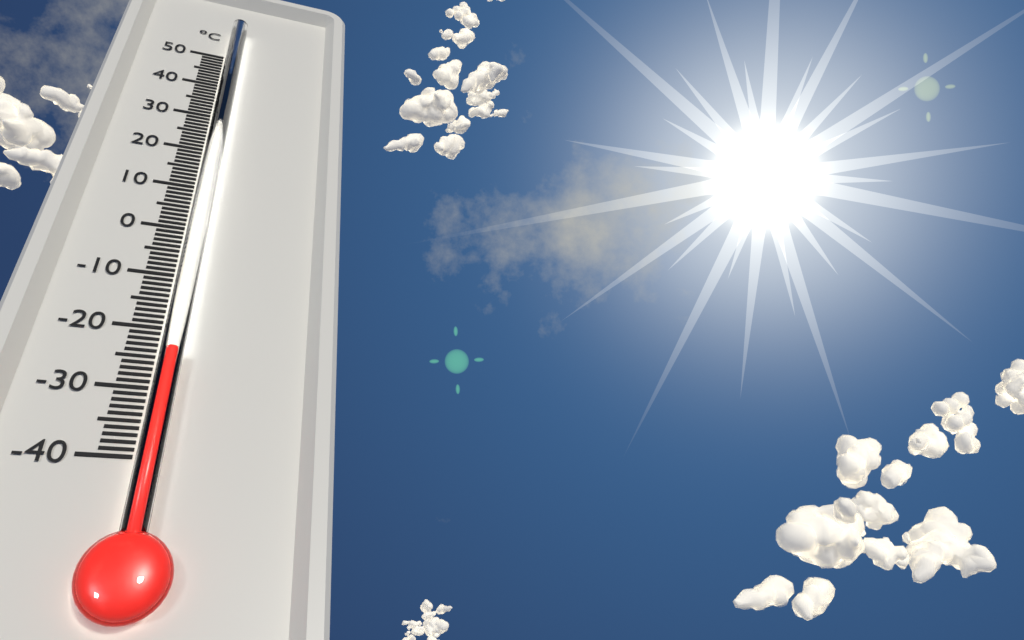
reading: -25 °C
